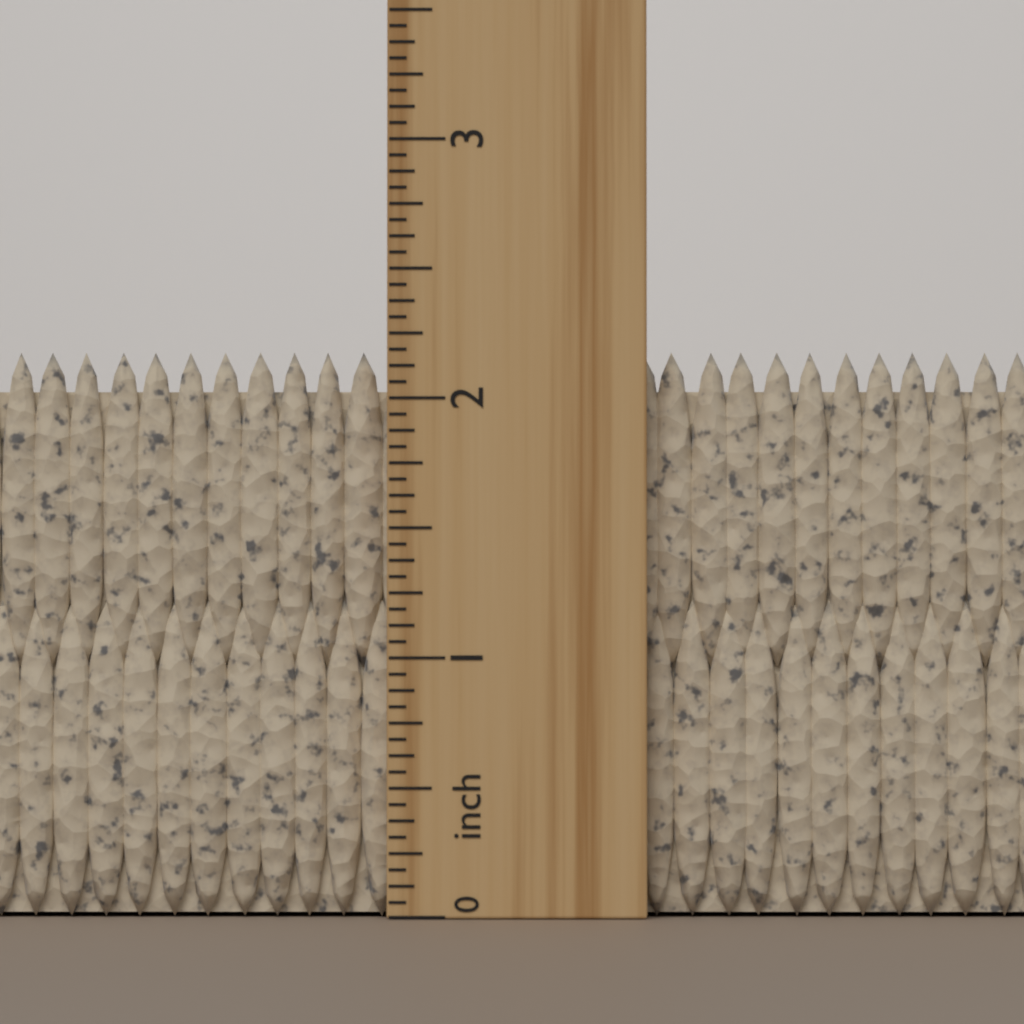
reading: 2.1875 inch
